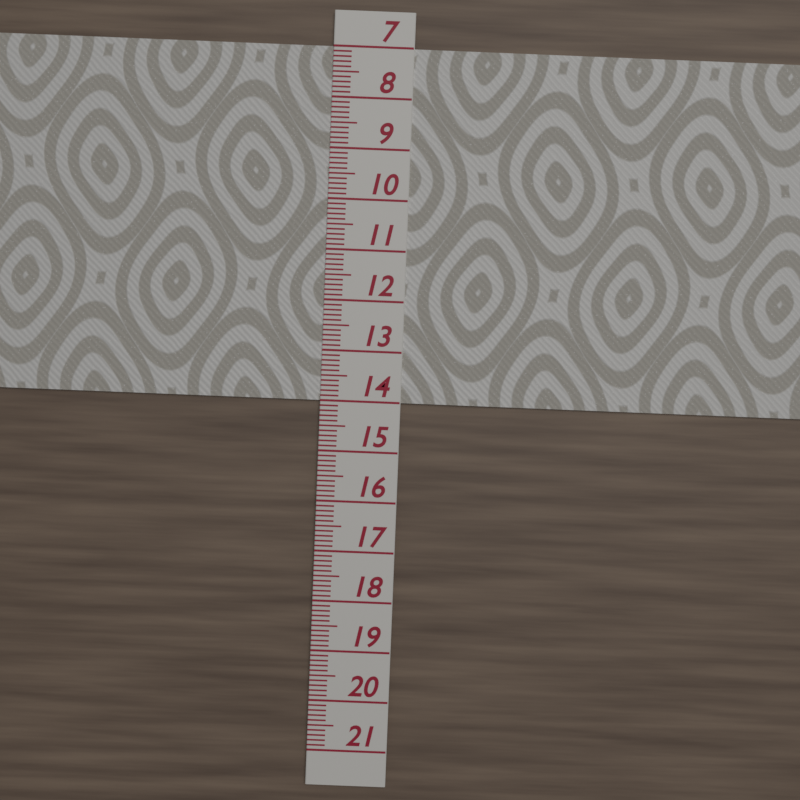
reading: 14.0 (no unit)
